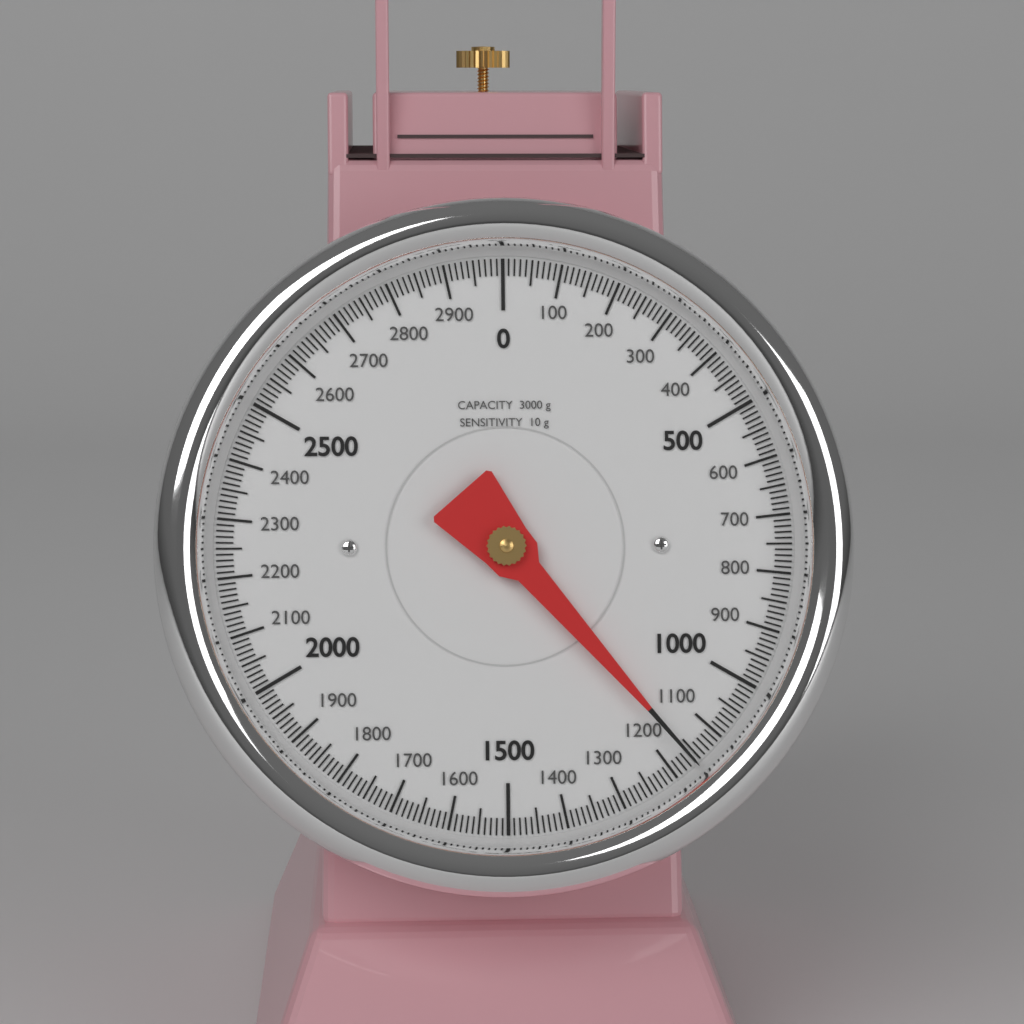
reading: 1160 g
